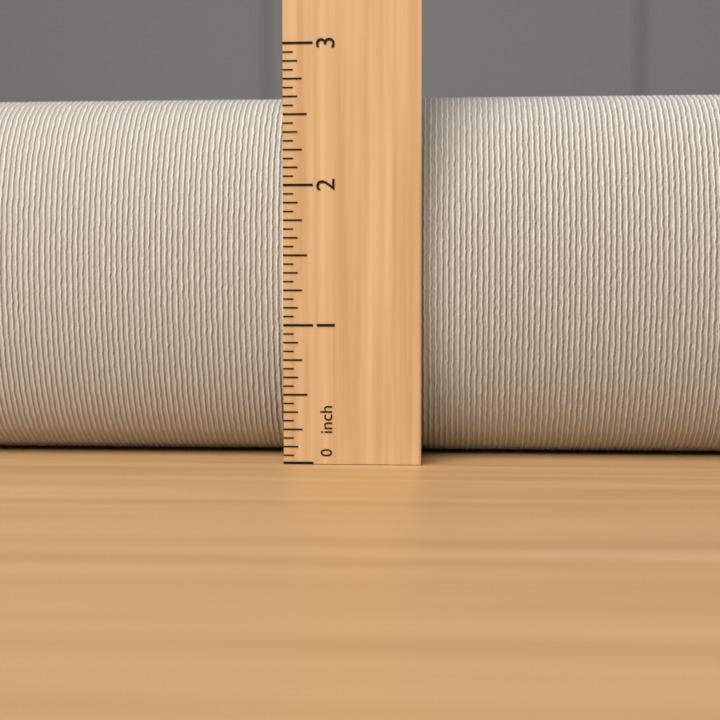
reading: 2.7500 inch
